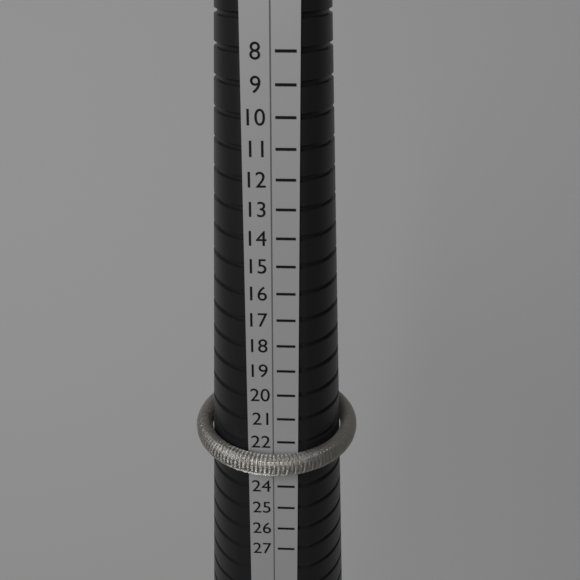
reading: 23 (no unit)
